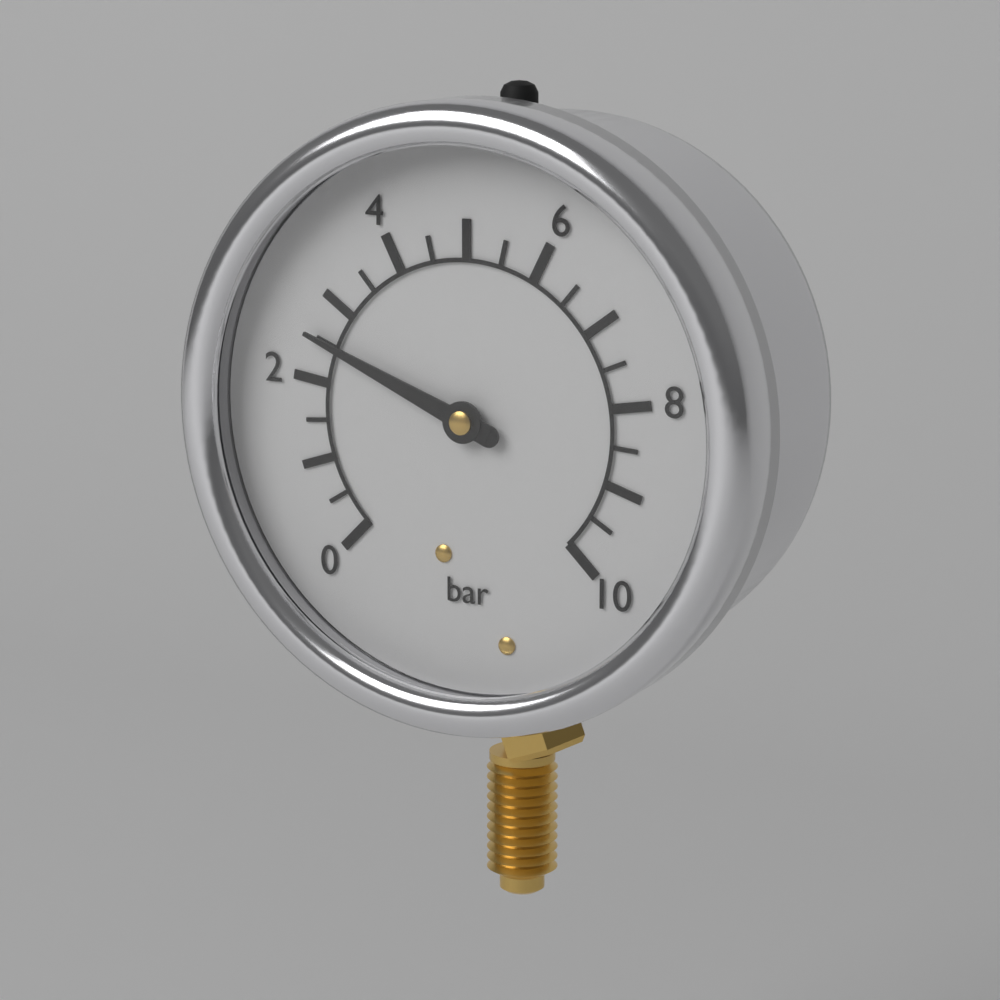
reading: 2.5 bar
